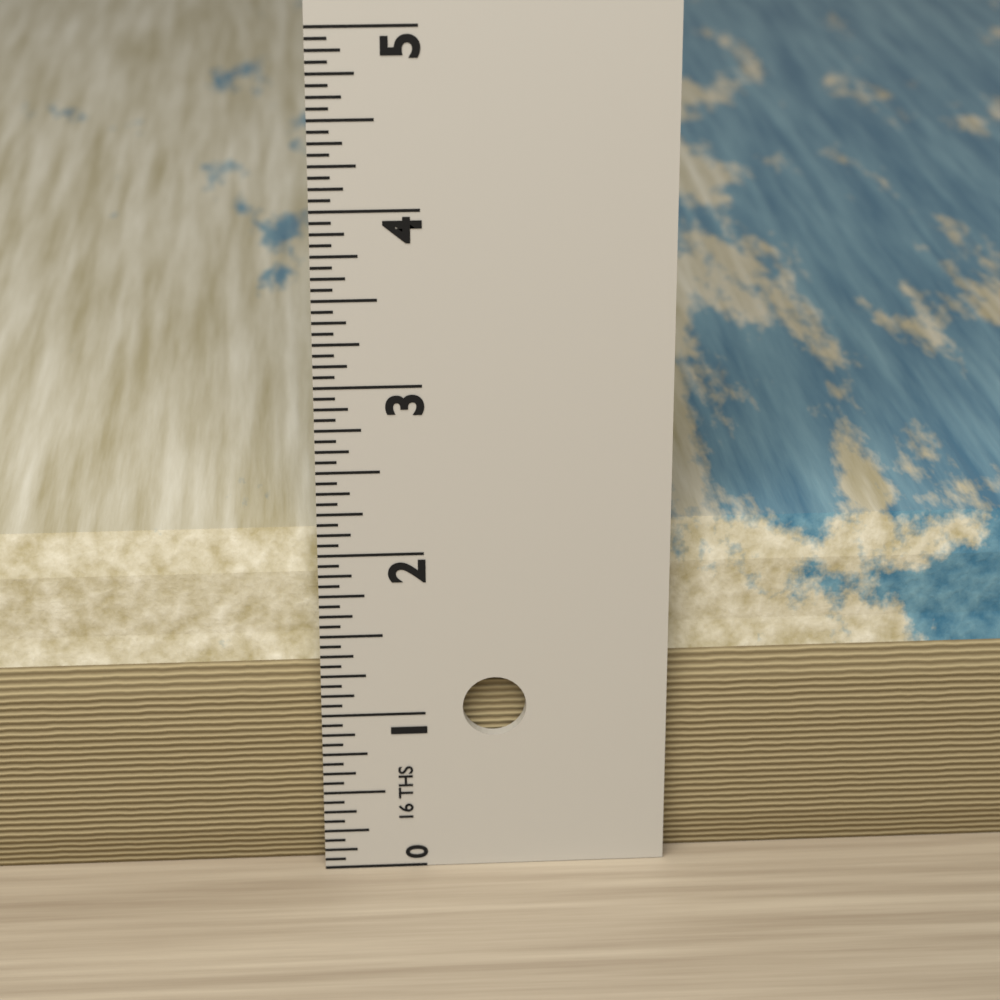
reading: 2.0625 in
